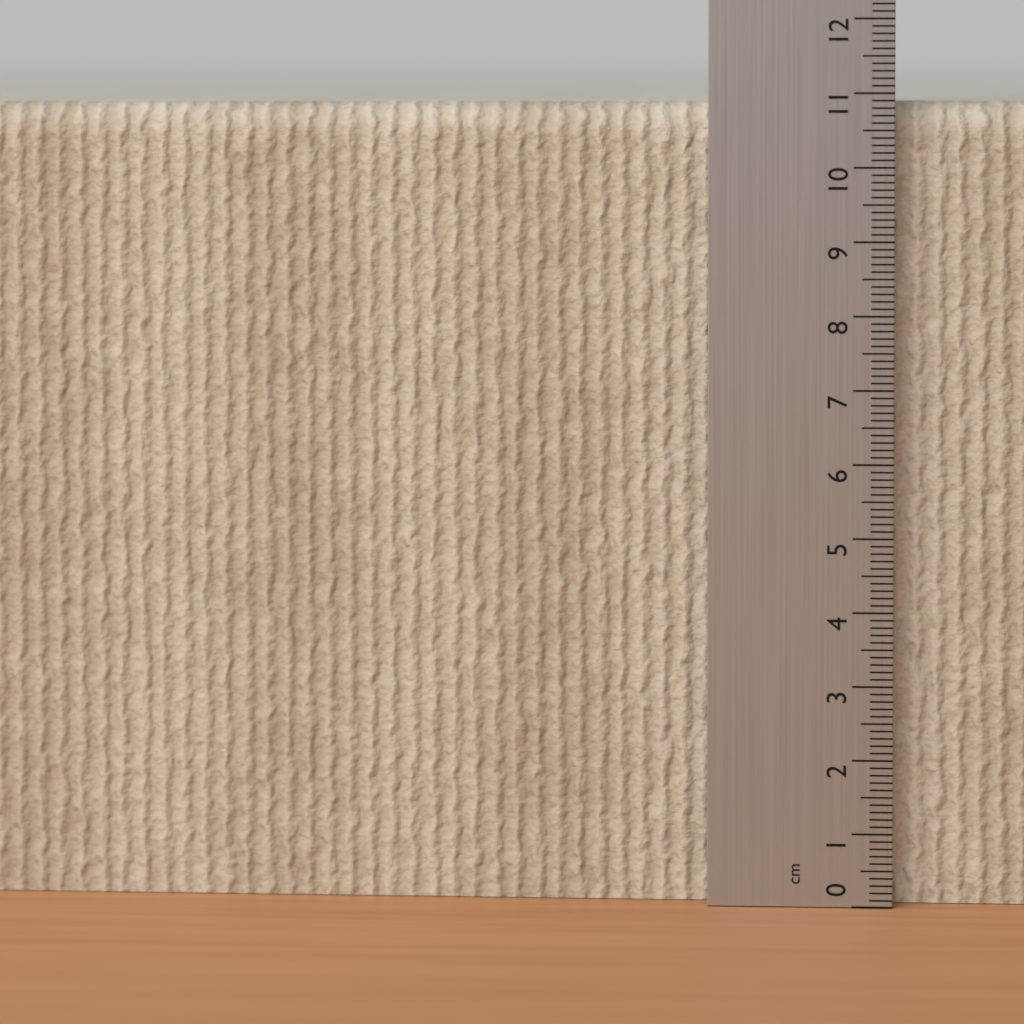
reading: 10.9 cm
